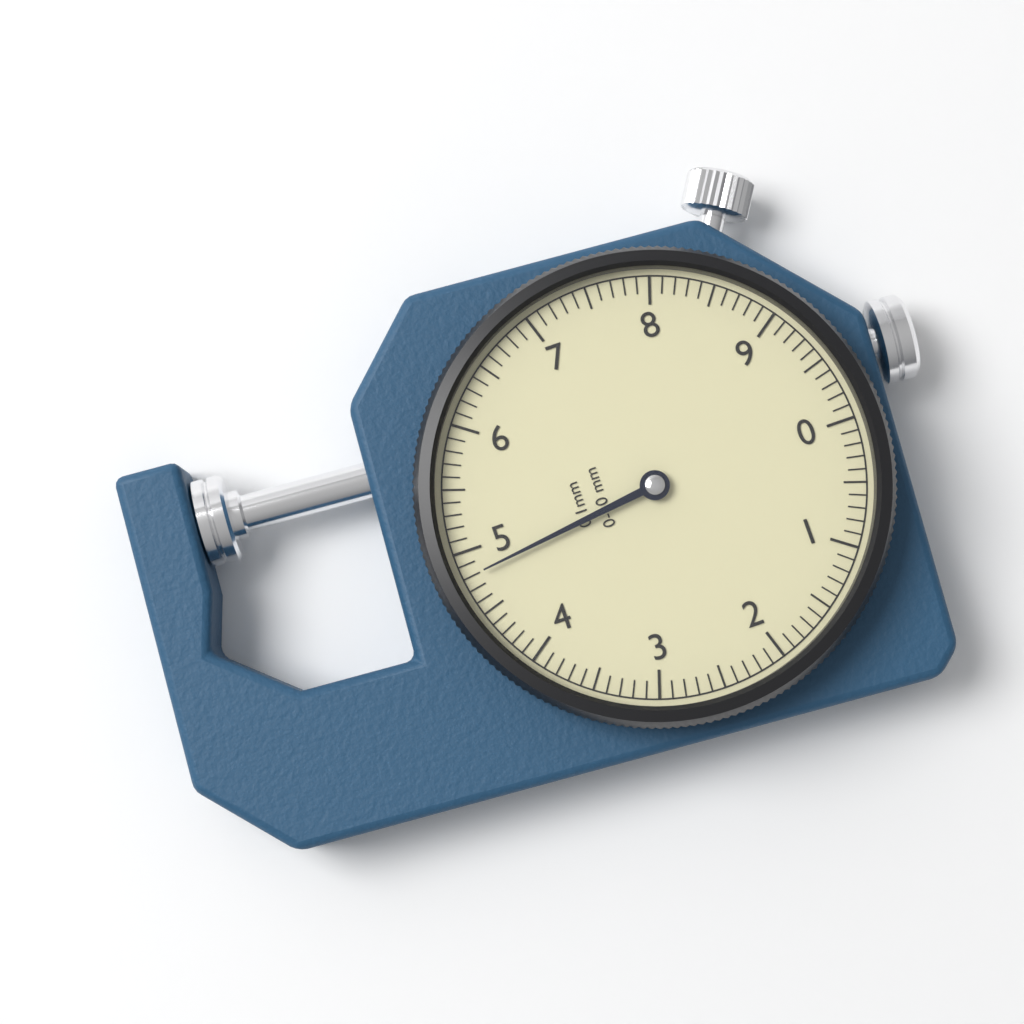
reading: 4.8 mm
